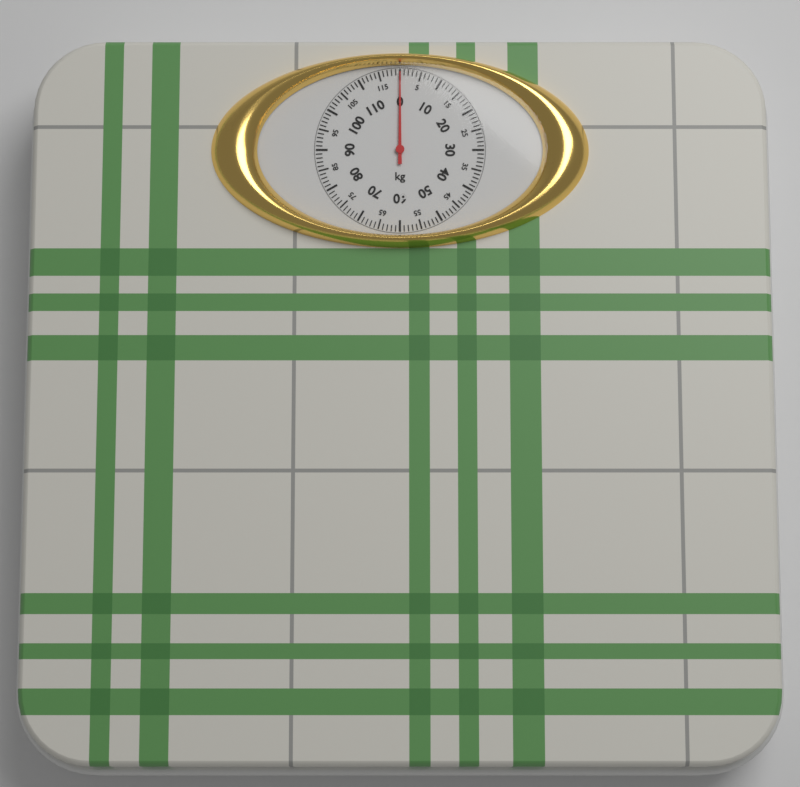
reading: 0 kg
